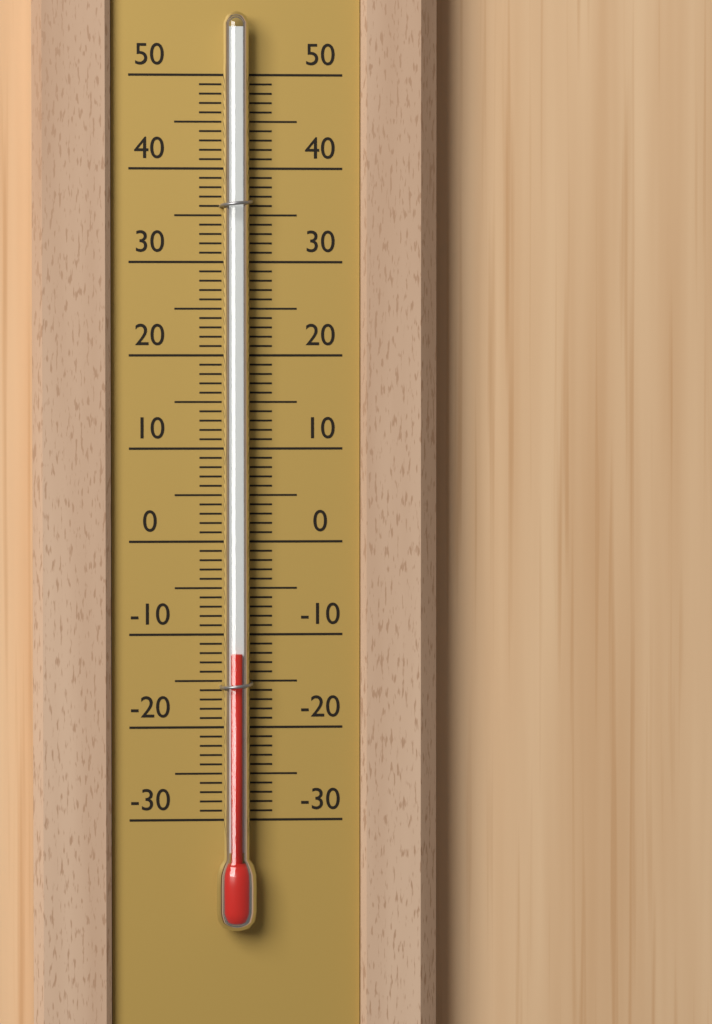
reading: -12 (no unit)
